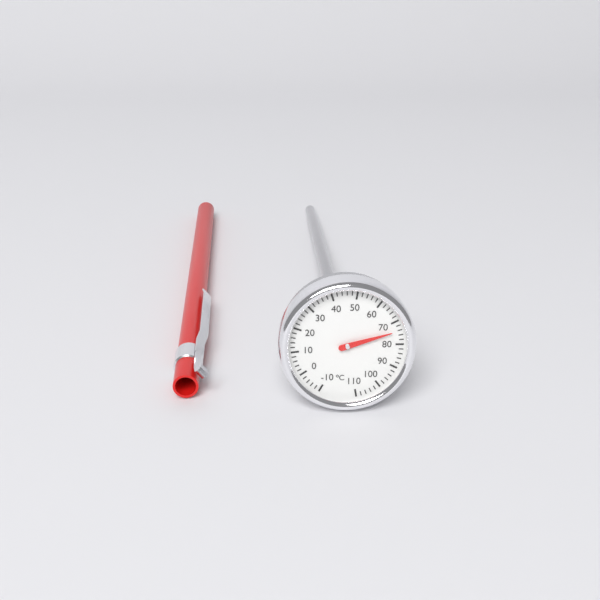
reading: 74 °C
